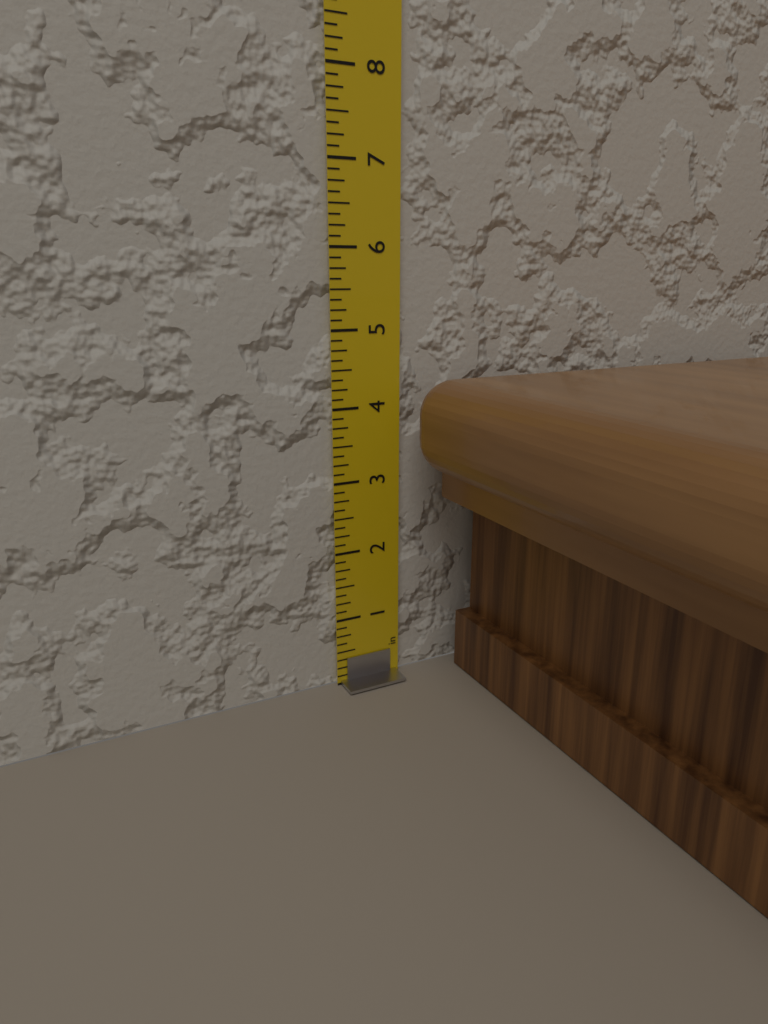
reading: 4.375 in
